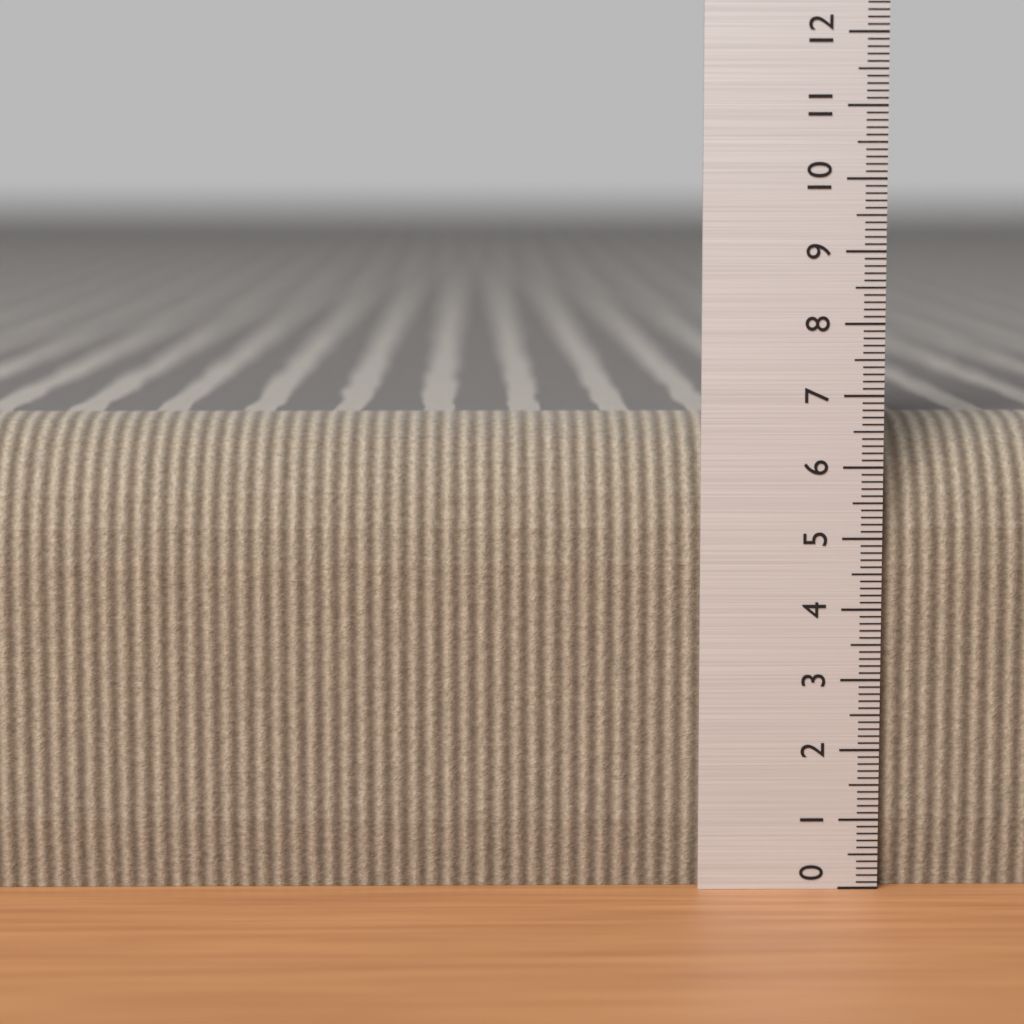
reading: 6.6 (no unit)
